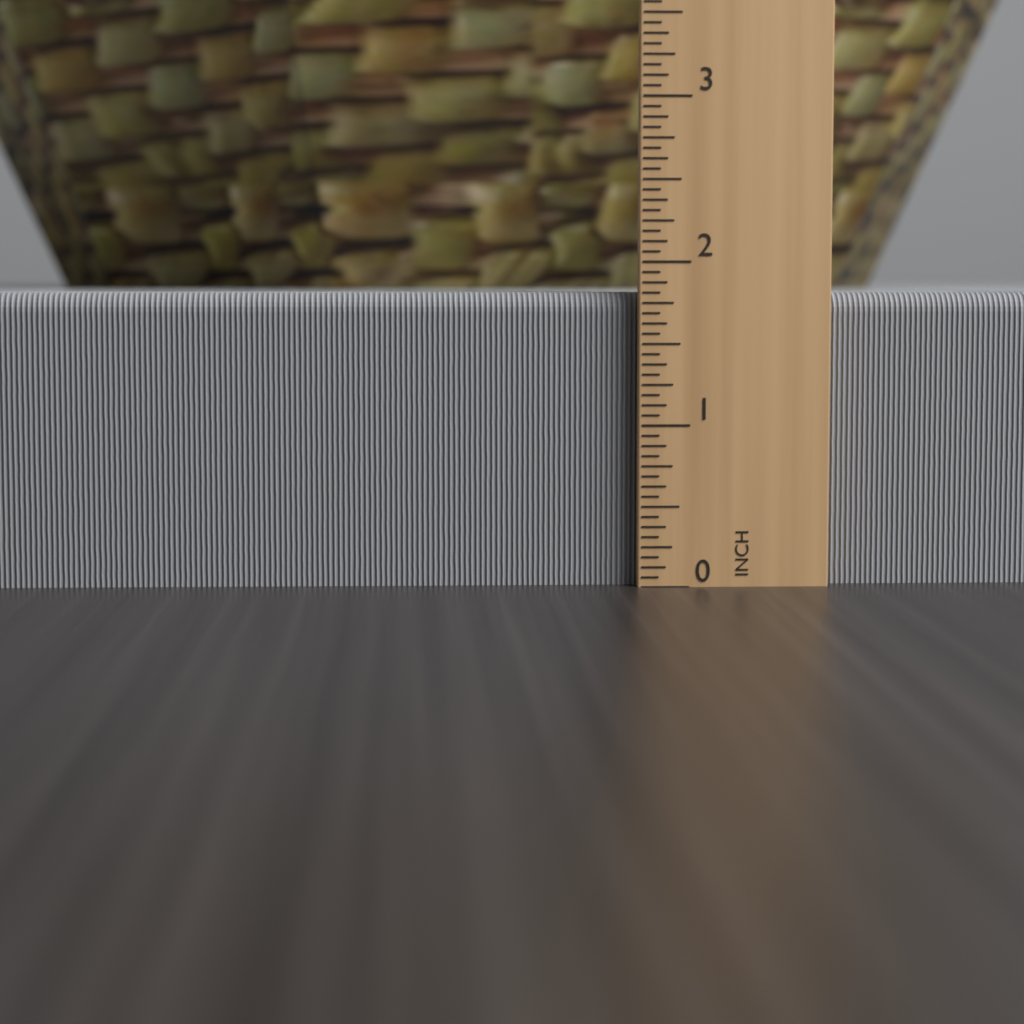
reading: 1.8125 in
